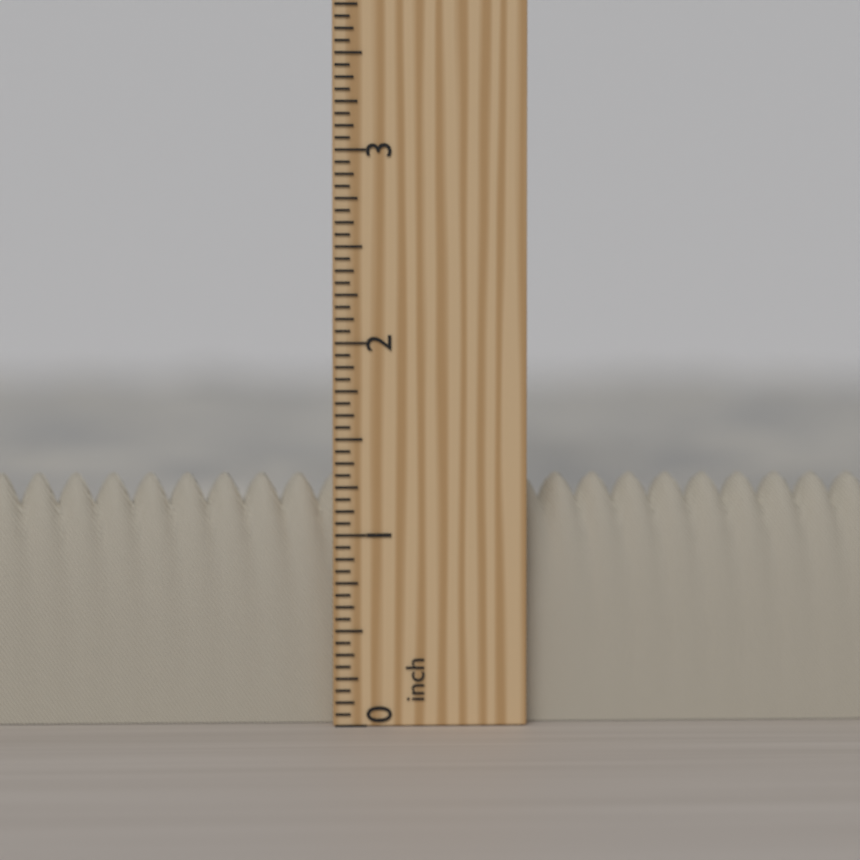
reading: 1.3125 inch
